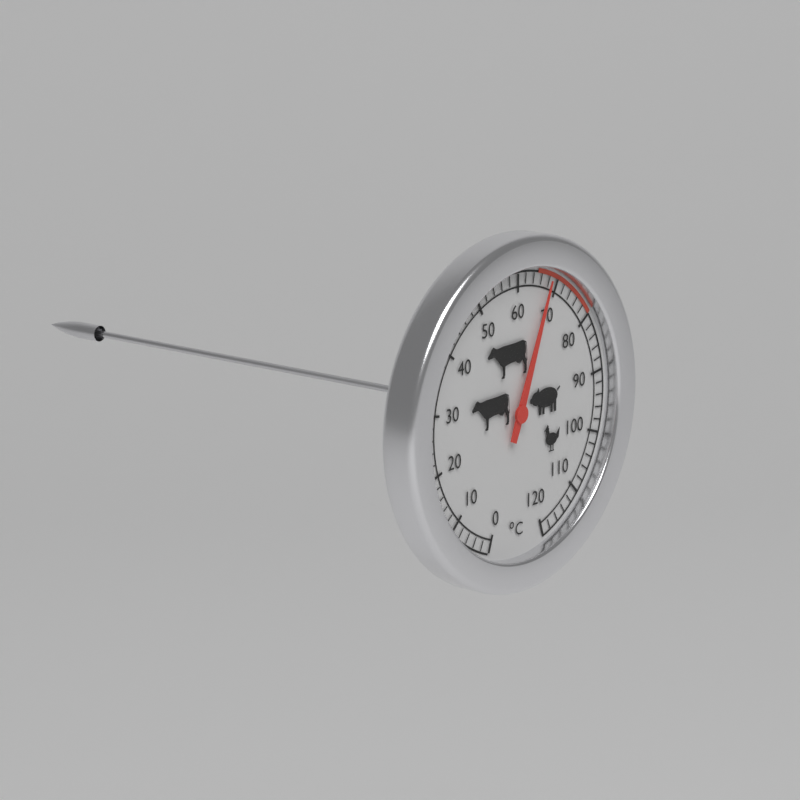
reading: 68 °C
